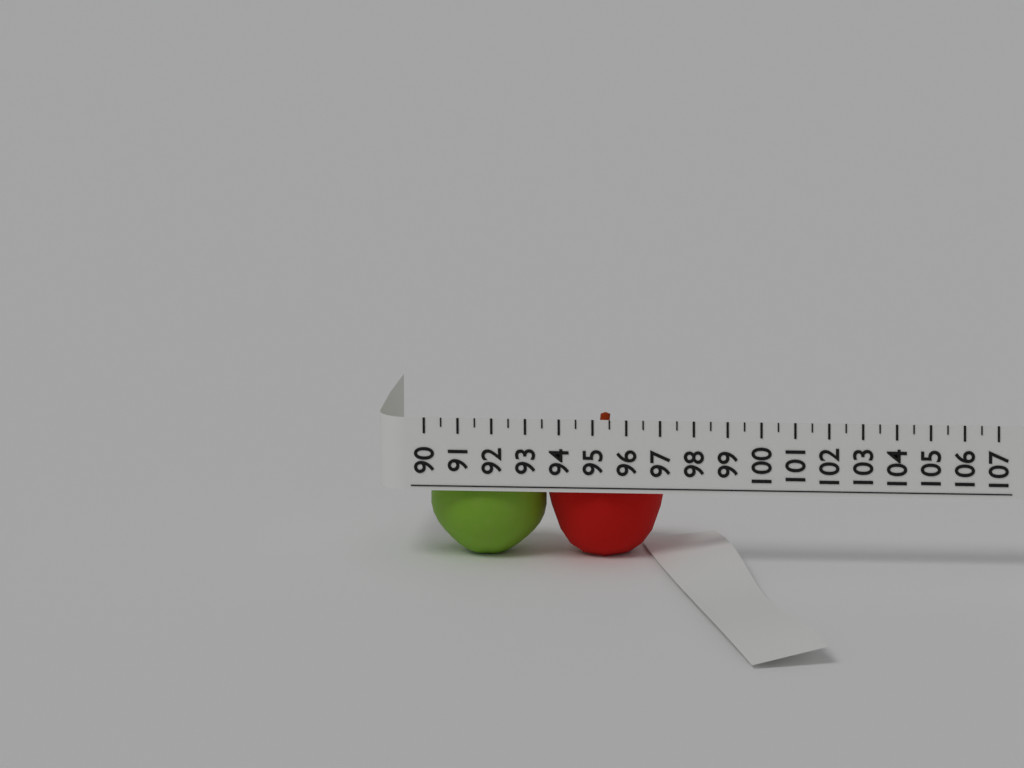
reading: 97.0 (no unit)
